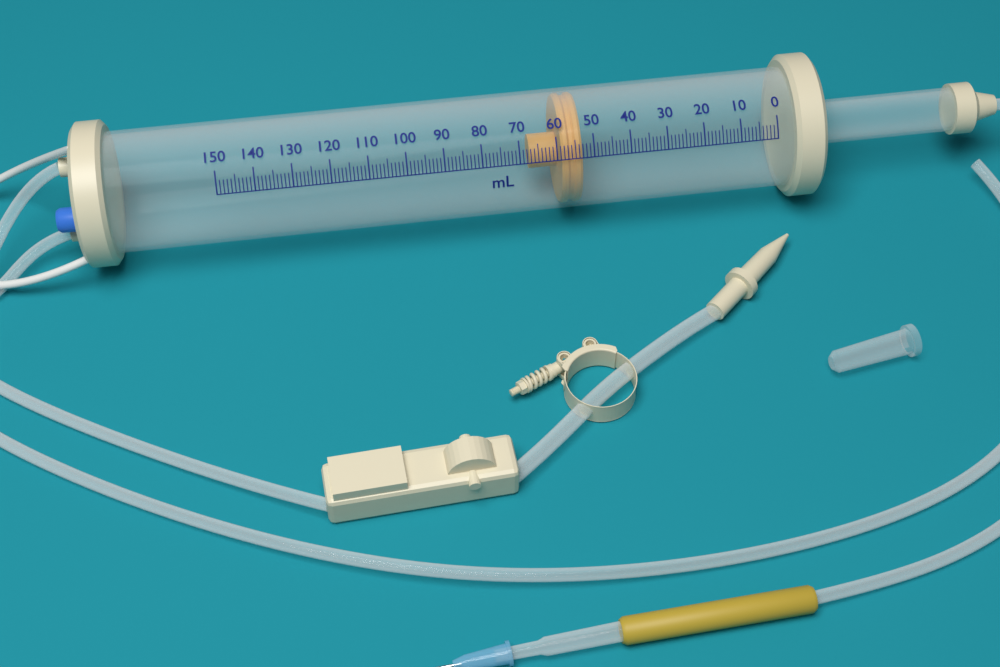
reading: 53 ml
